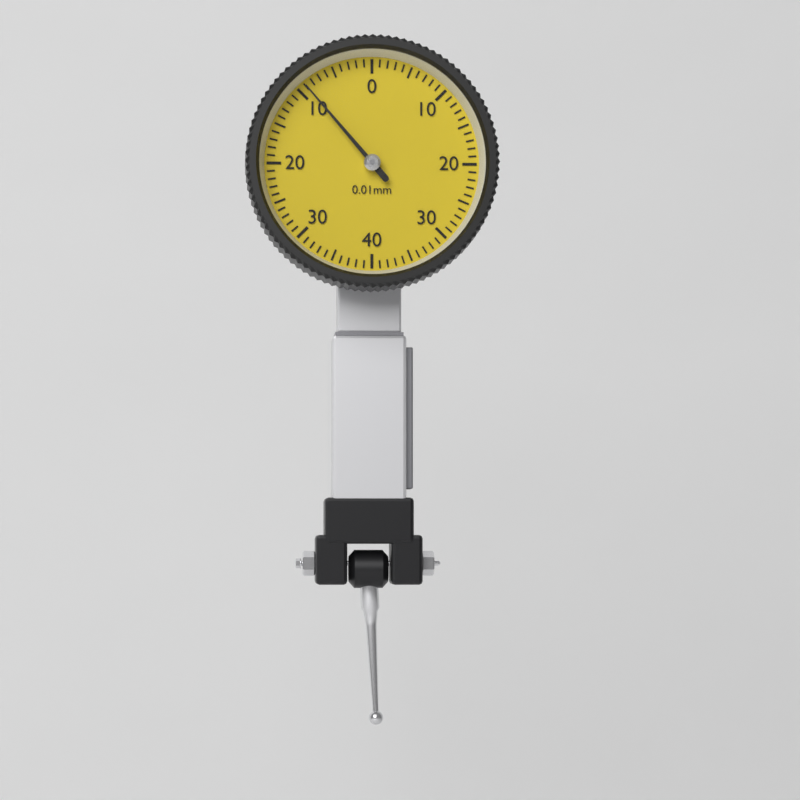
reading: 0.09 mm
